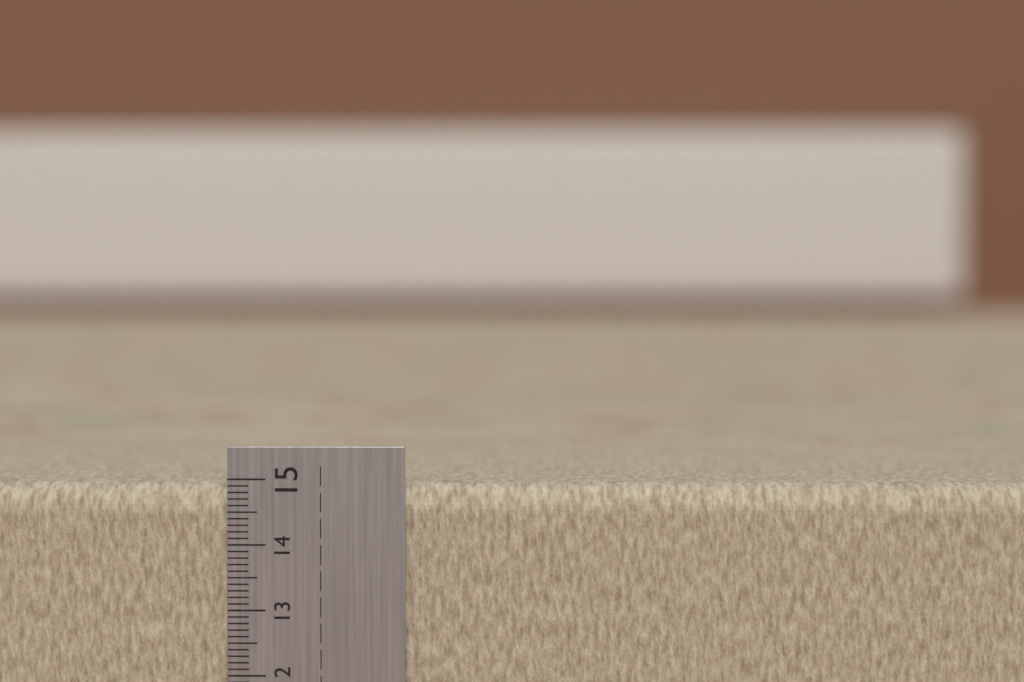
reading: 14.9 cm
